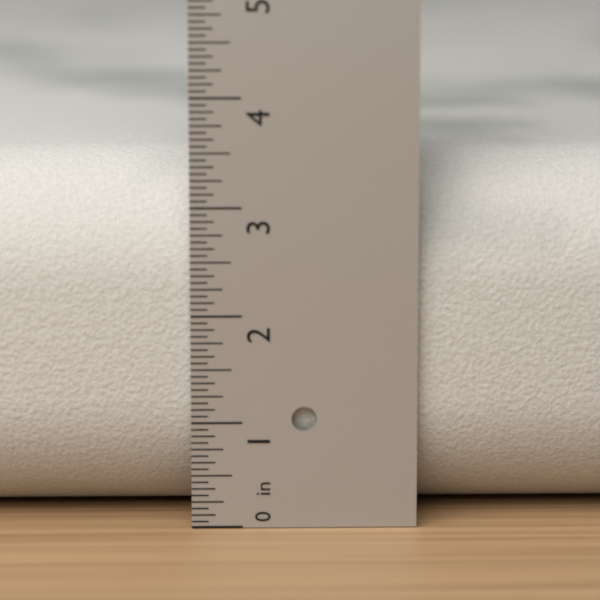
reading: 3.4375 in
